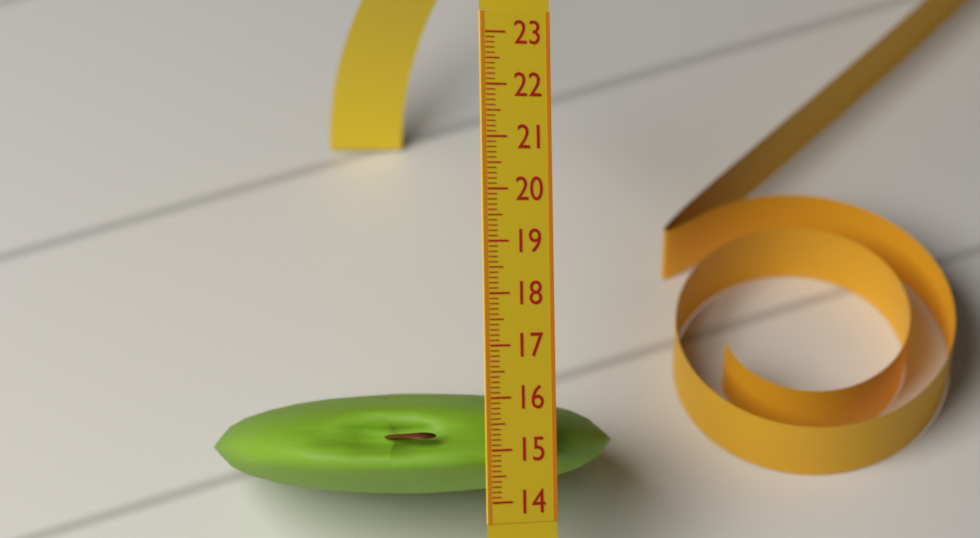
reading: 16.0 (no unit)
